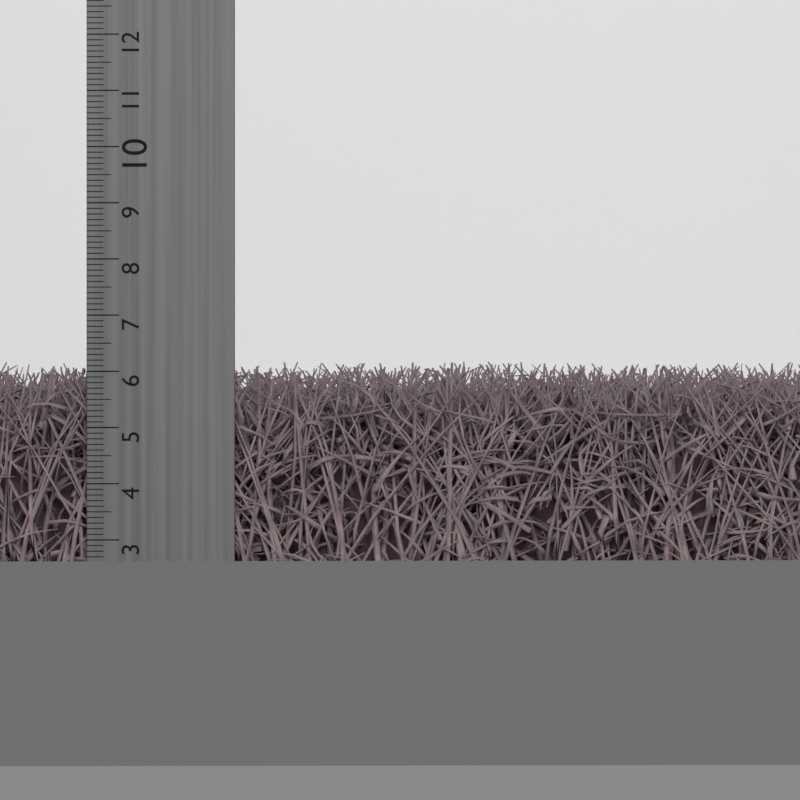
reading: 6.2 cm
